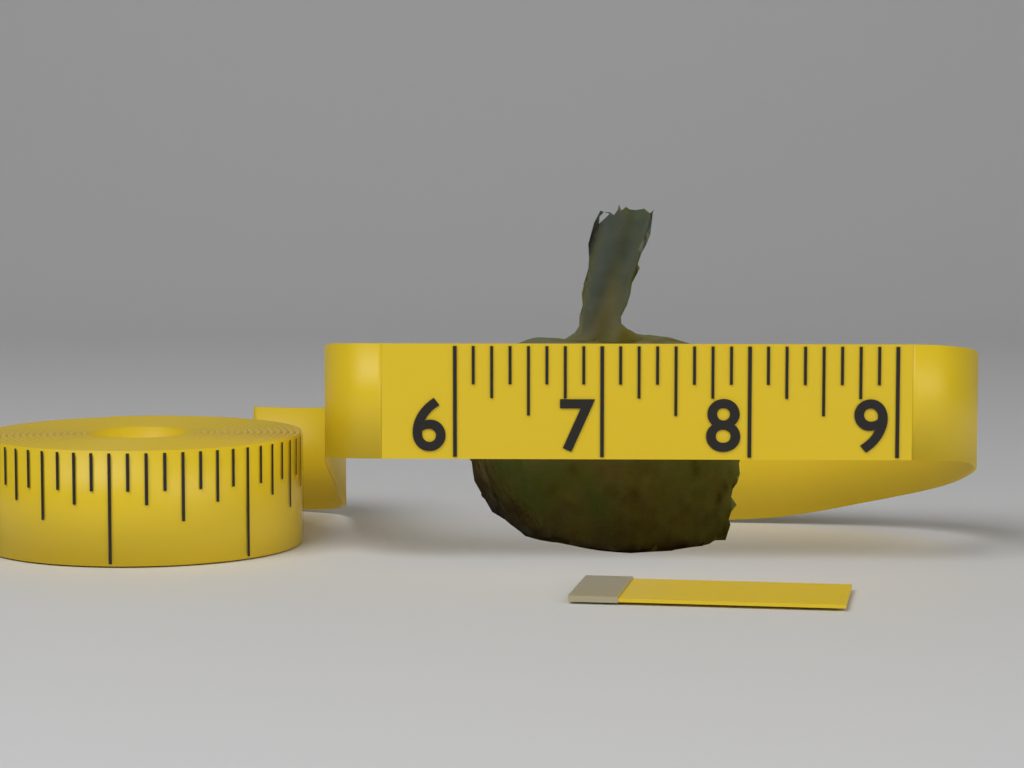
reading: 8.000 (no unit)
